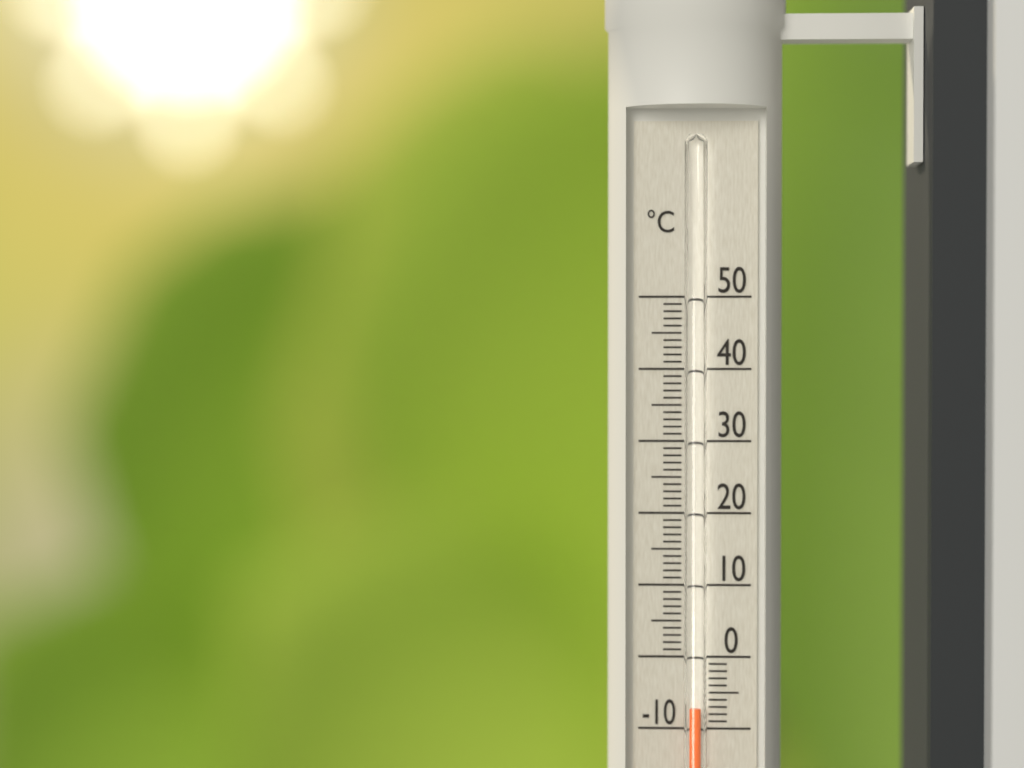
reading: -7 °C
